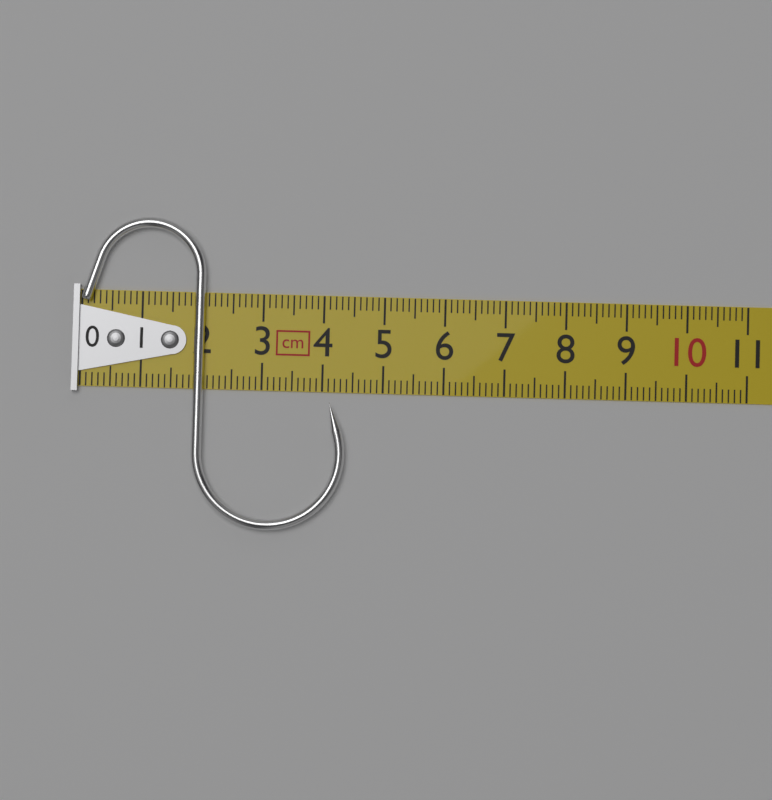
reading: 4.4 cm
